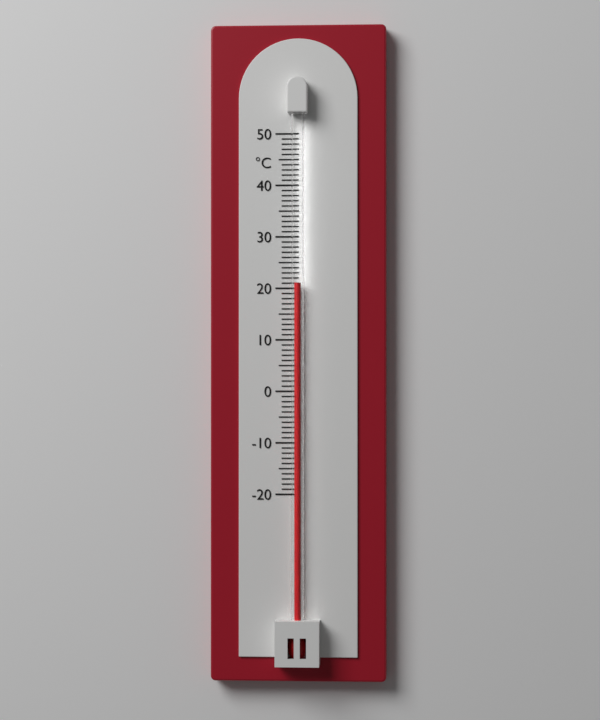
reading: 21 °C
